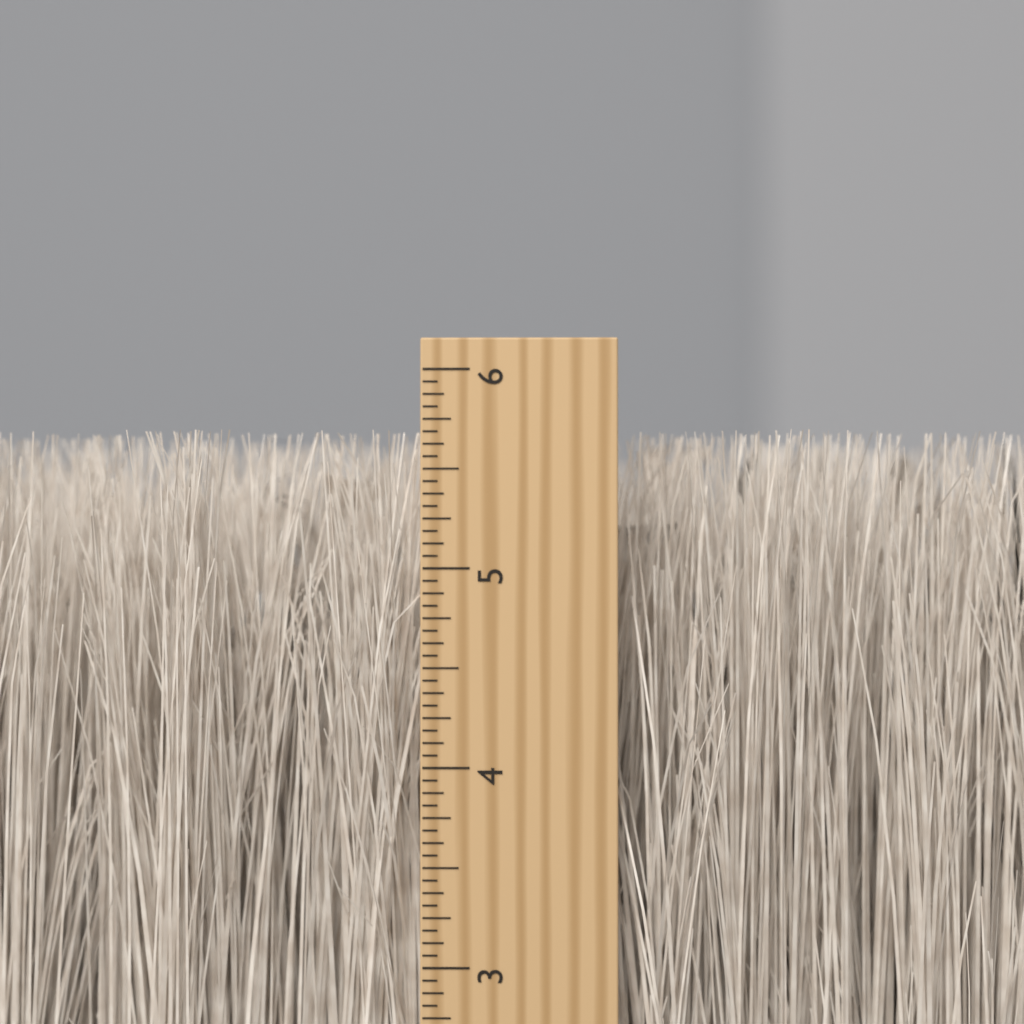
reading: 5.6875 inch
